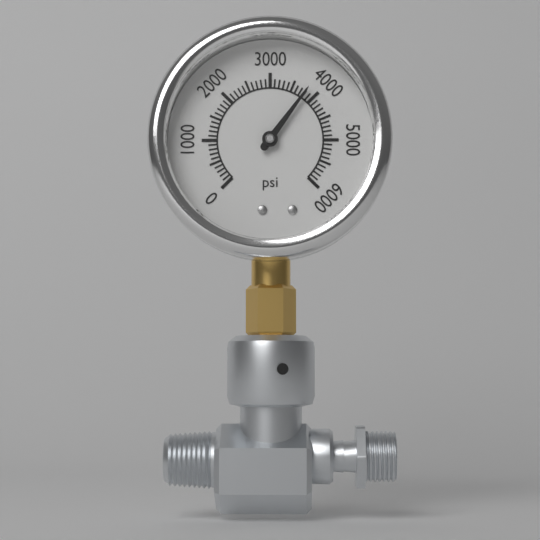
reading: 3800 psi
